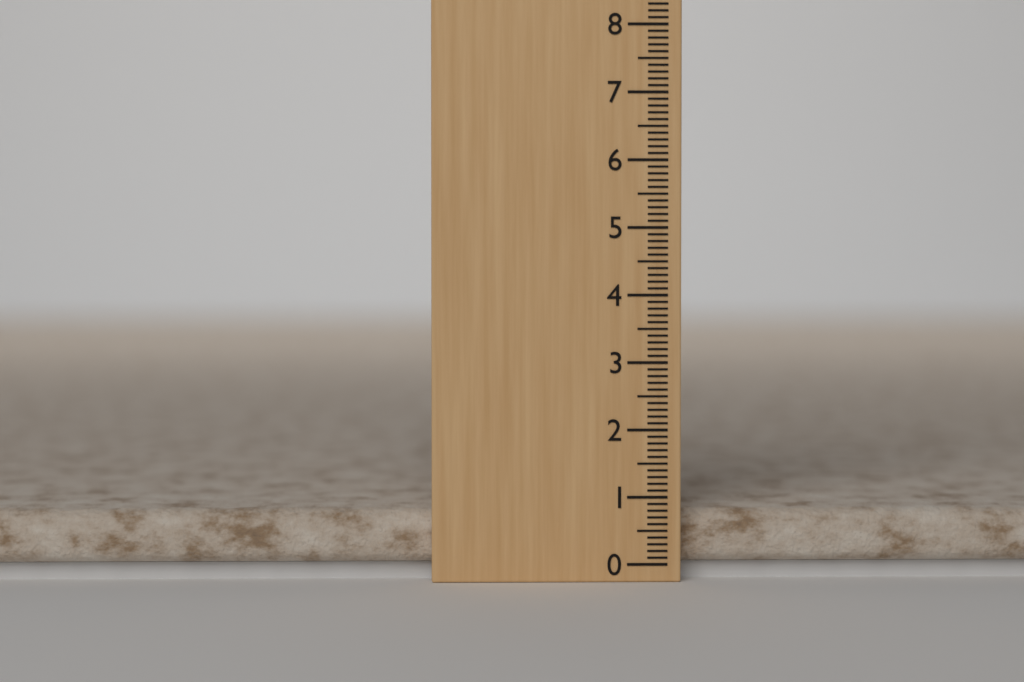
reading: 0.8 (no unit)
